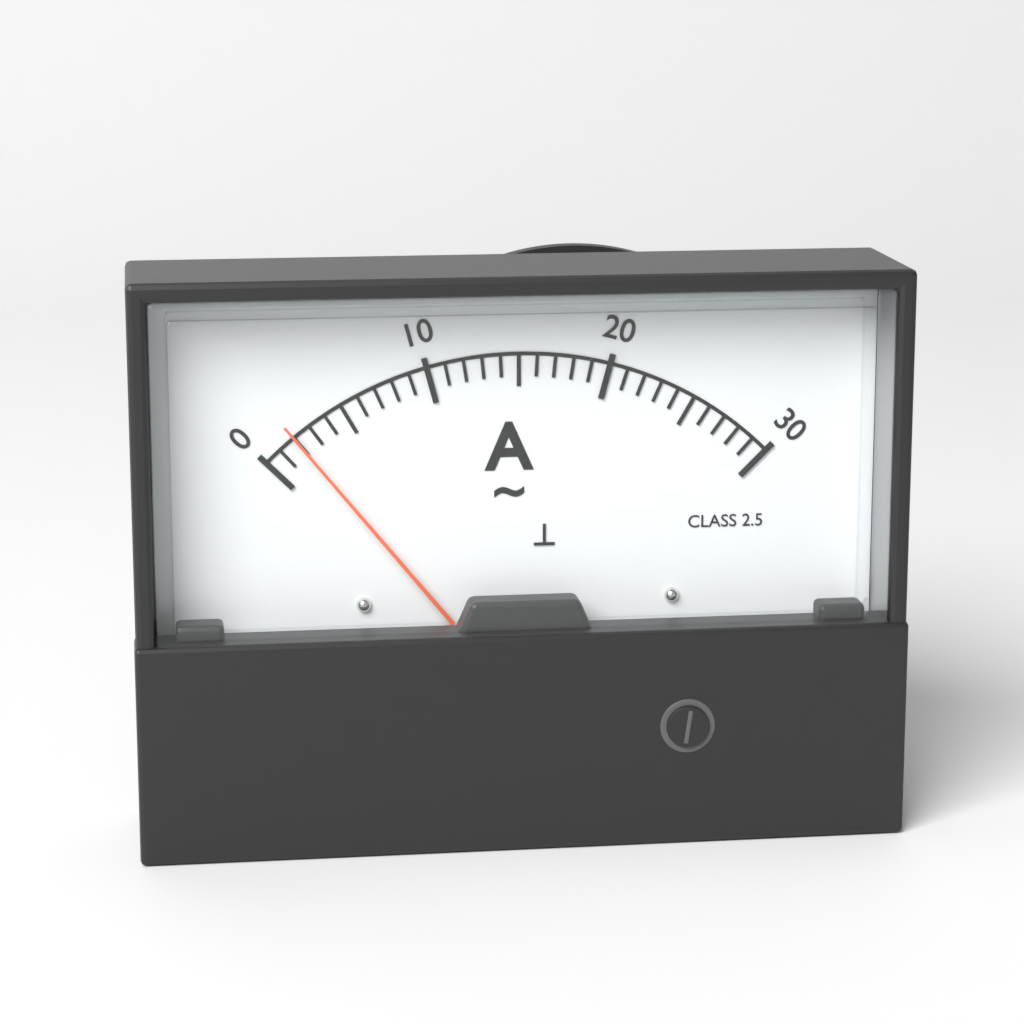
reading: 2 A
